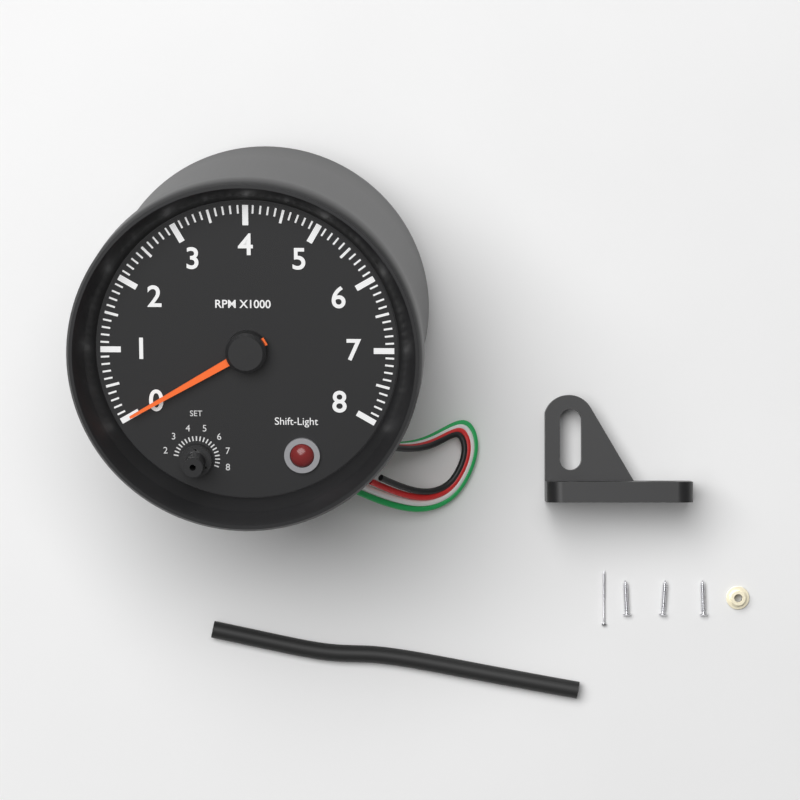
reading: 0 RPM
